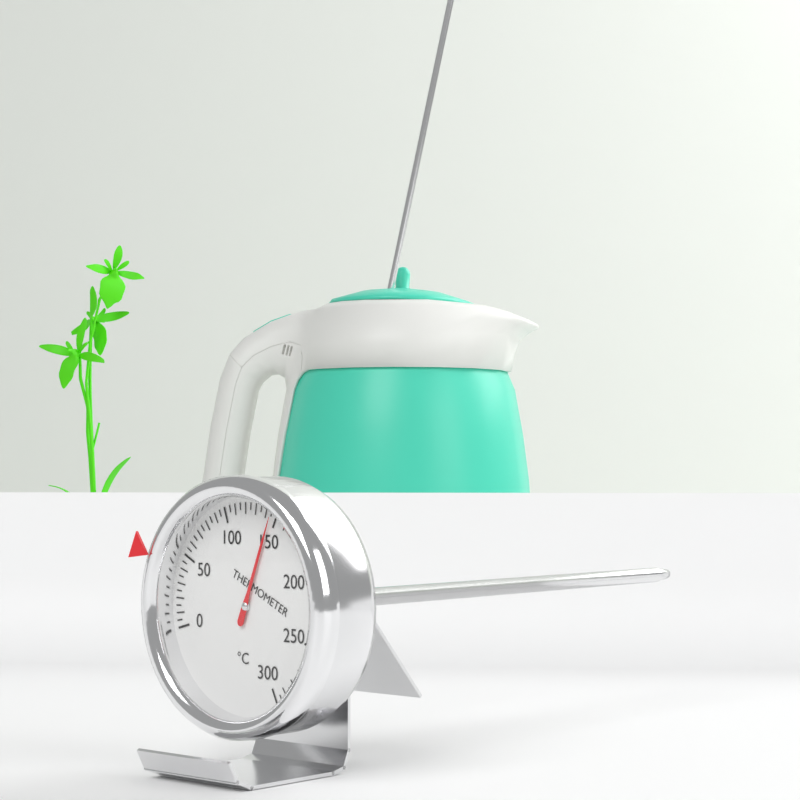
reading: 145 °C
